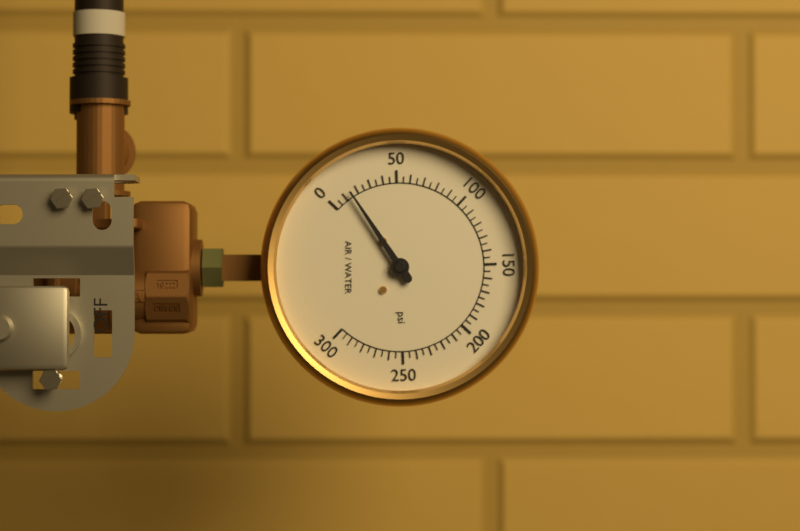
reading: 15 psi
